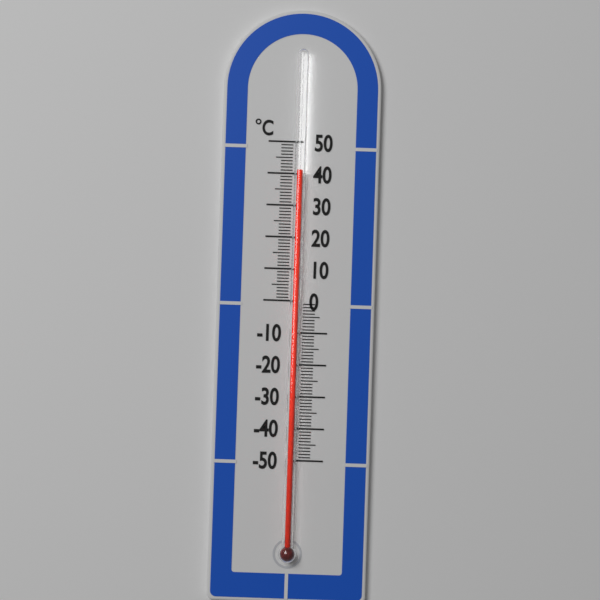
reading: 41 °C
